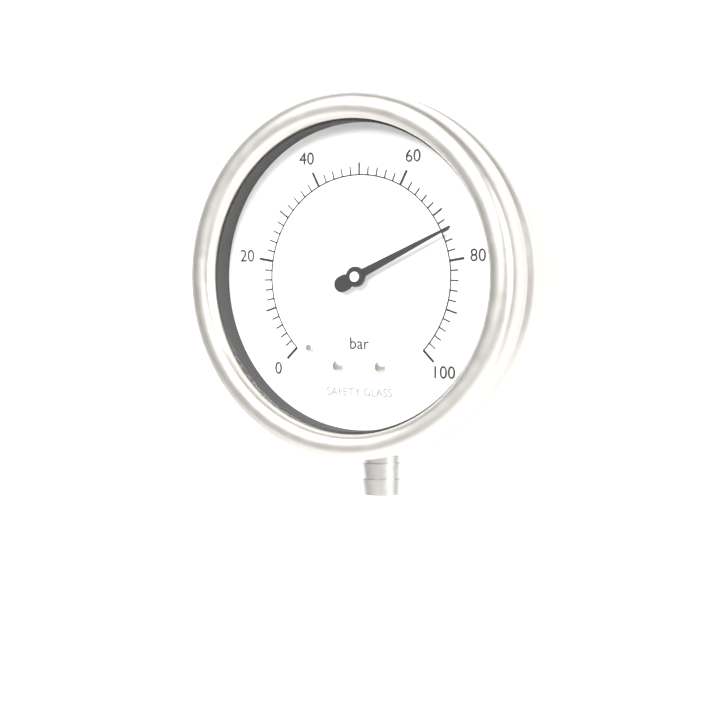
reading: 74 bar
